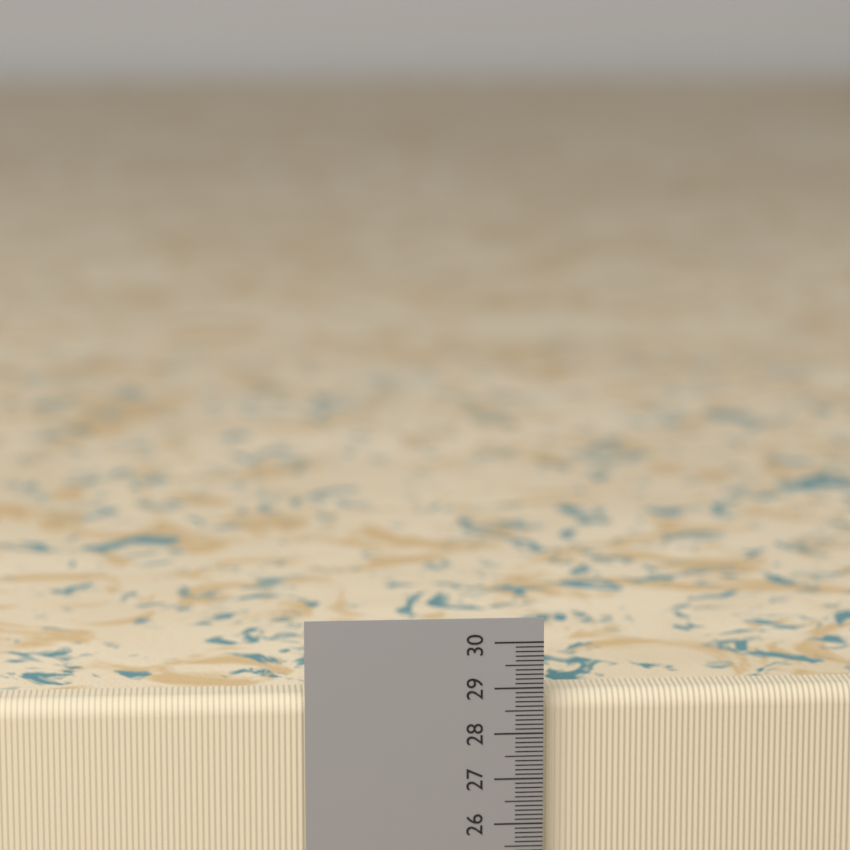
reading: 28.8 cm
